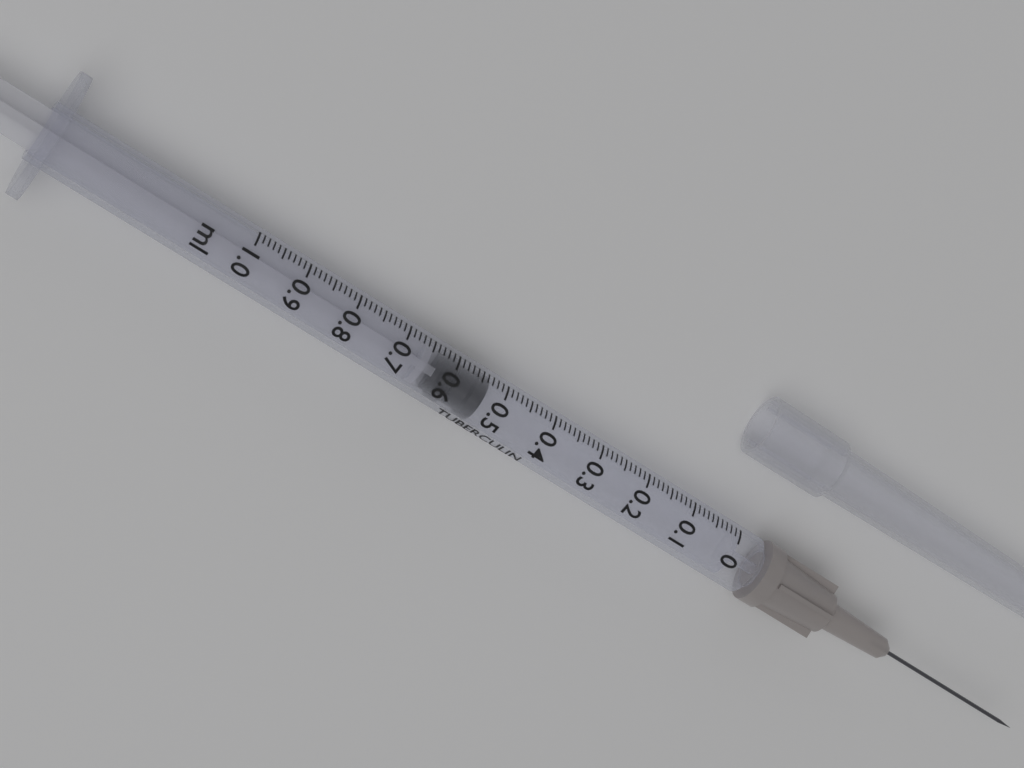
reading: 0.53 ml
